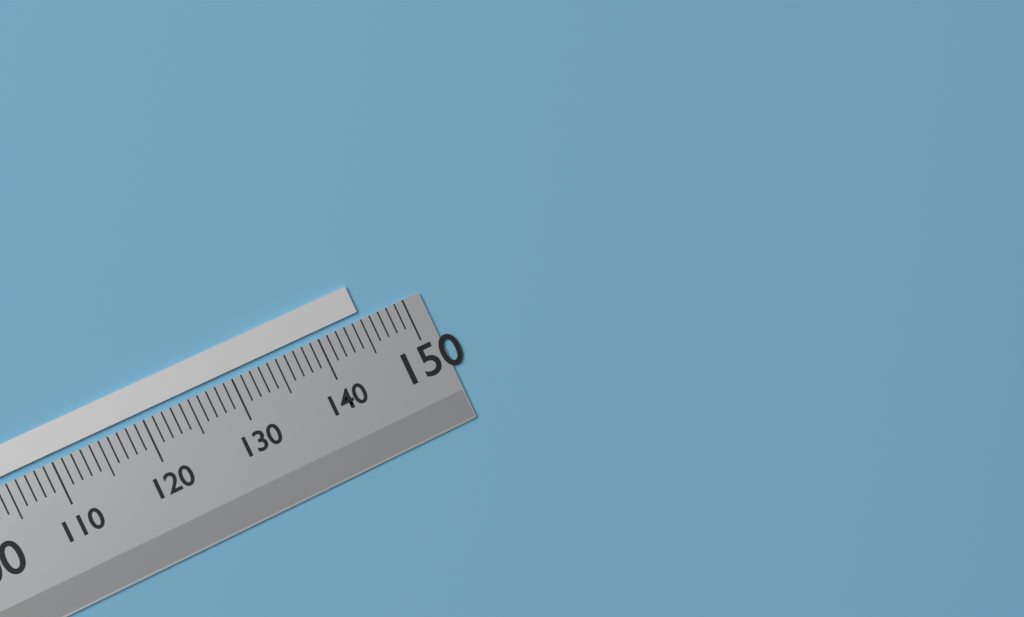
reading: 145 (no unit)
